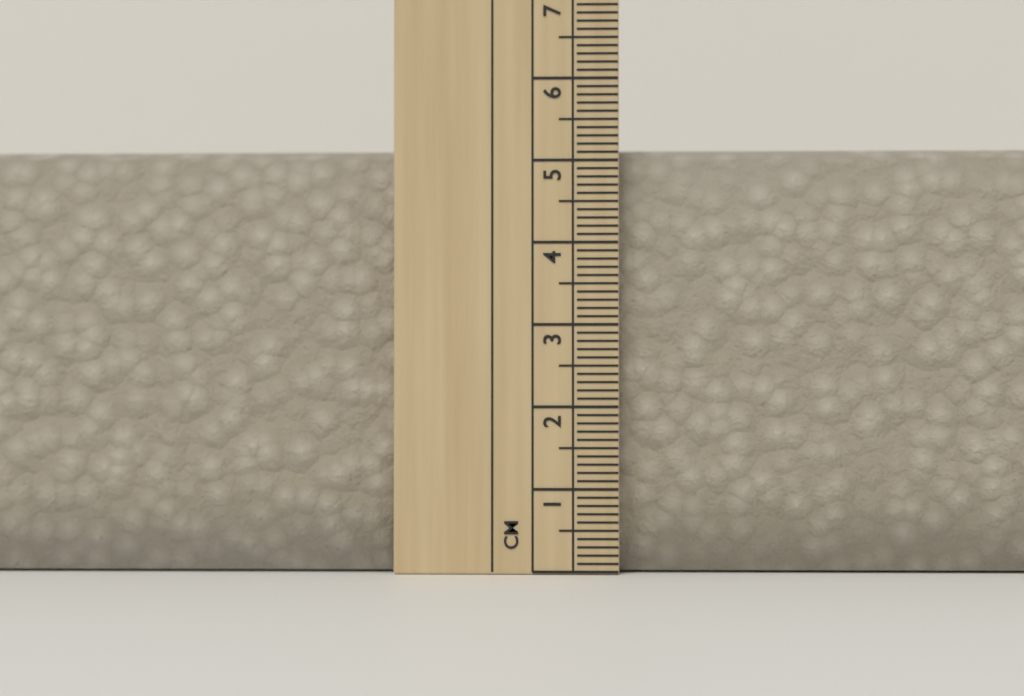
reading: 5.2 cm
